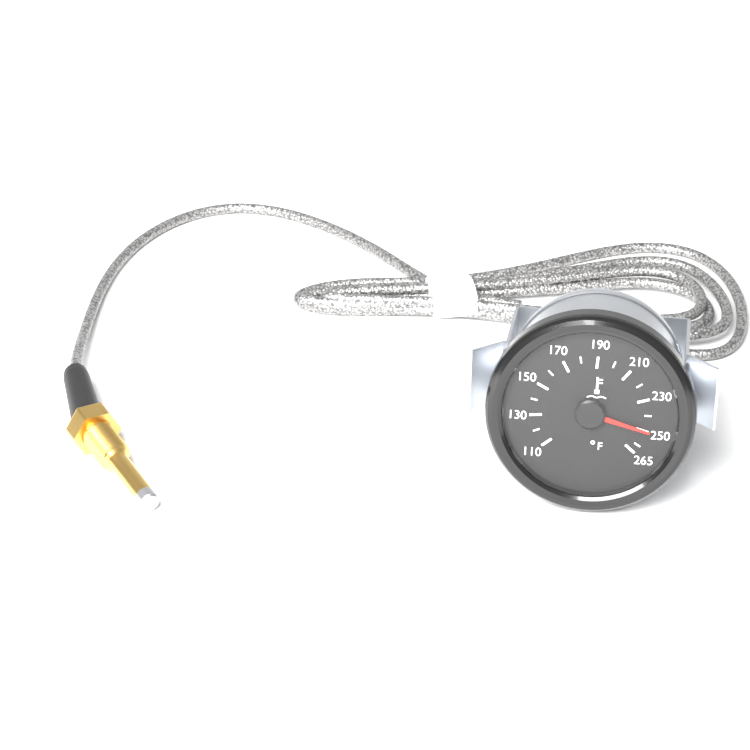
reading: 250 °F
